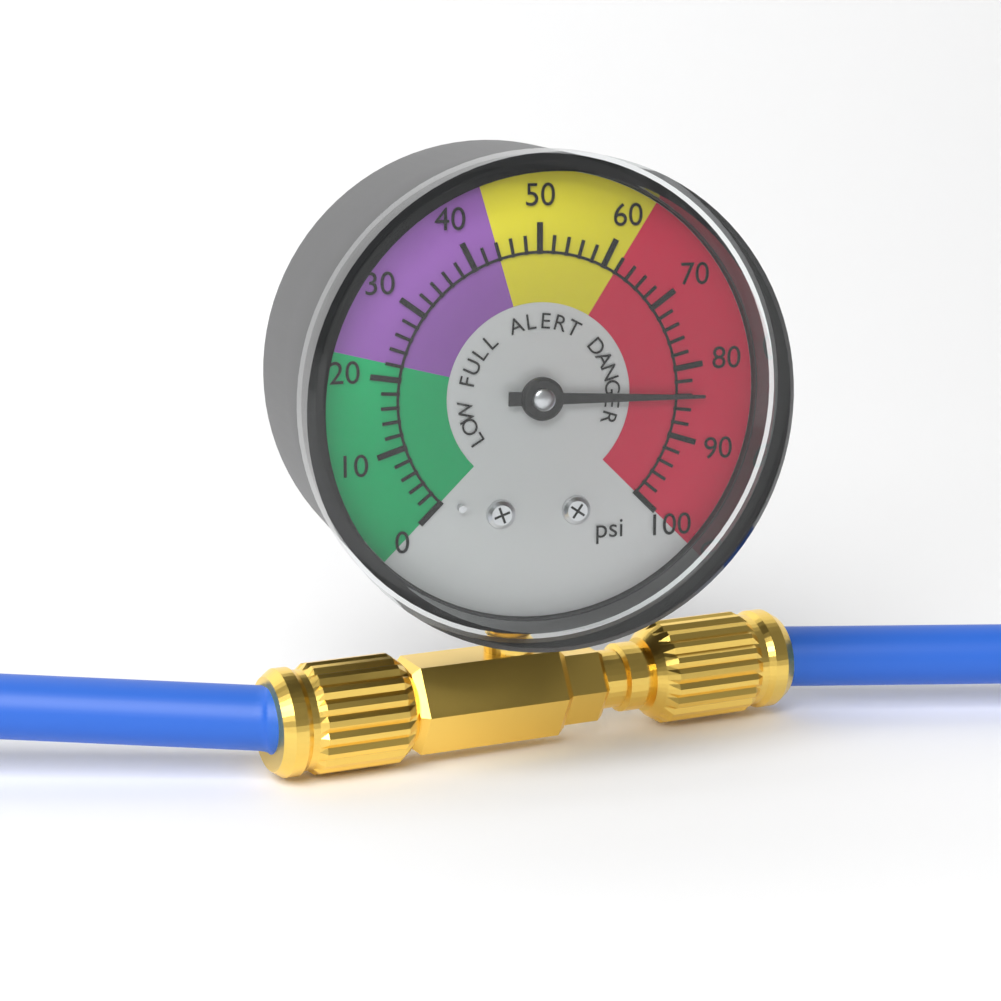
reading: 84 psi
